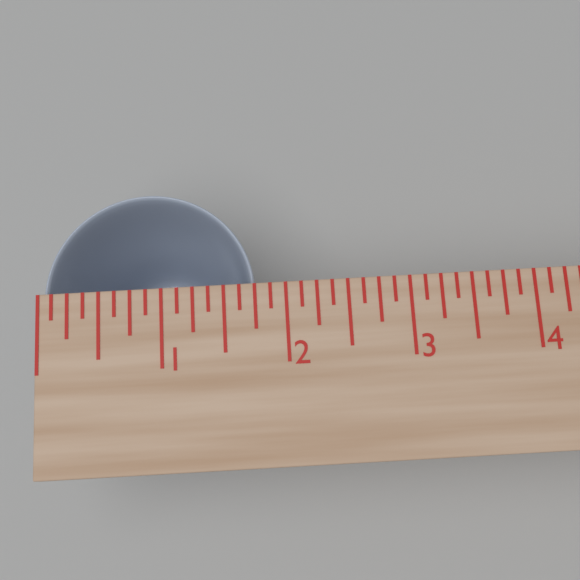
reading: 1.750 in
